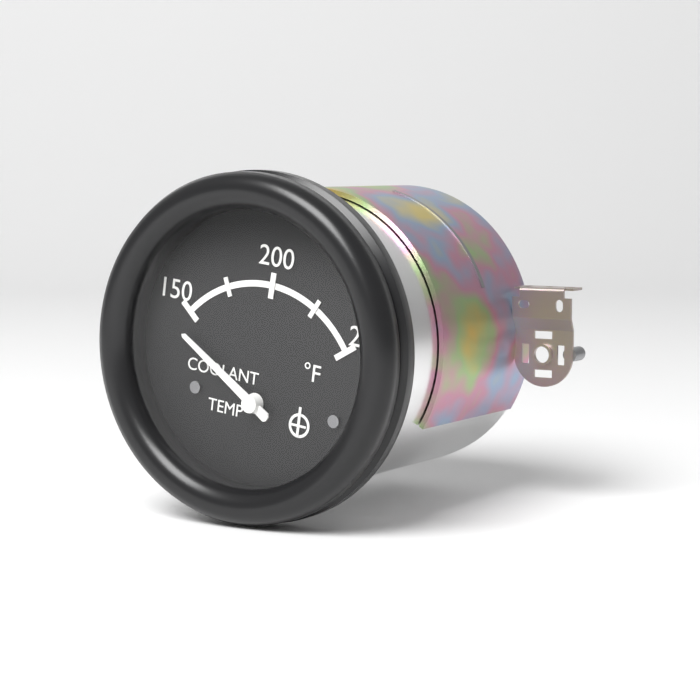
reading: 140 °F
